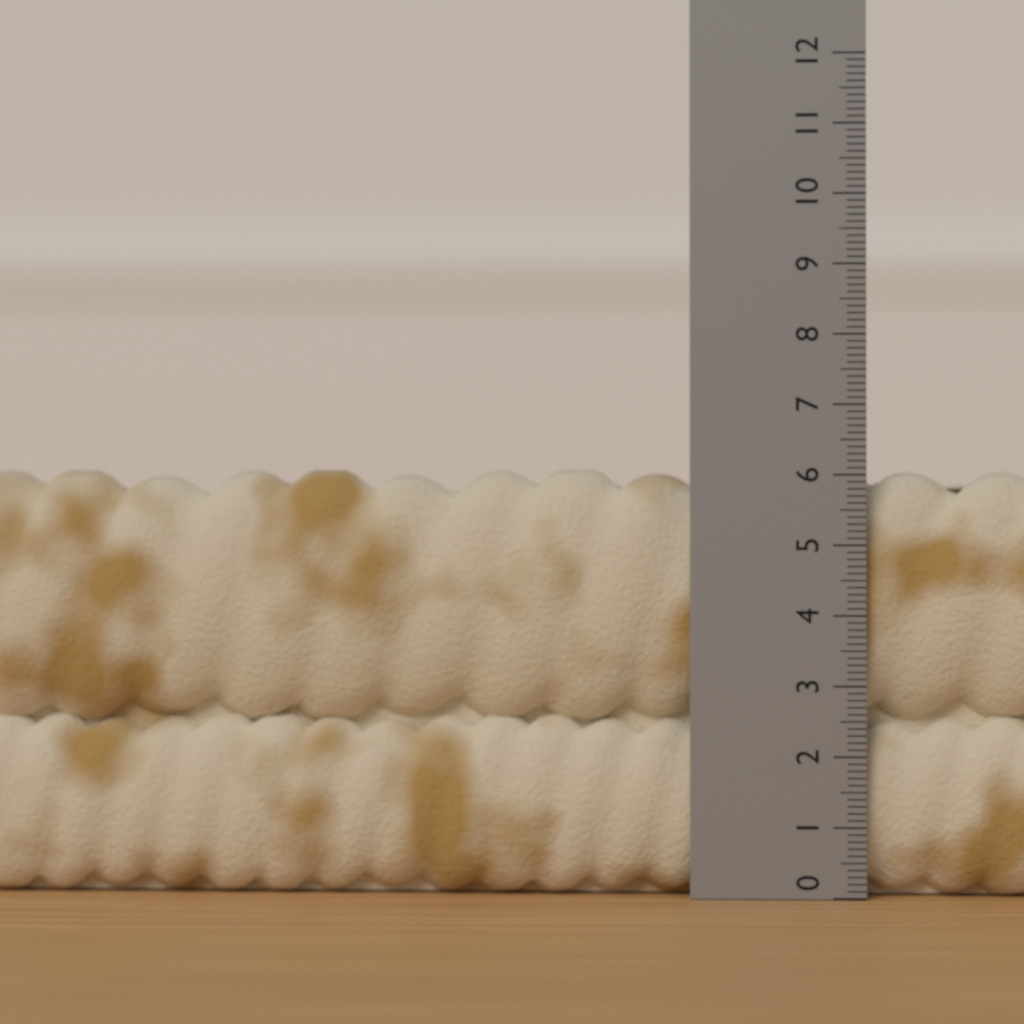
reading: 6.1 (no unit)
